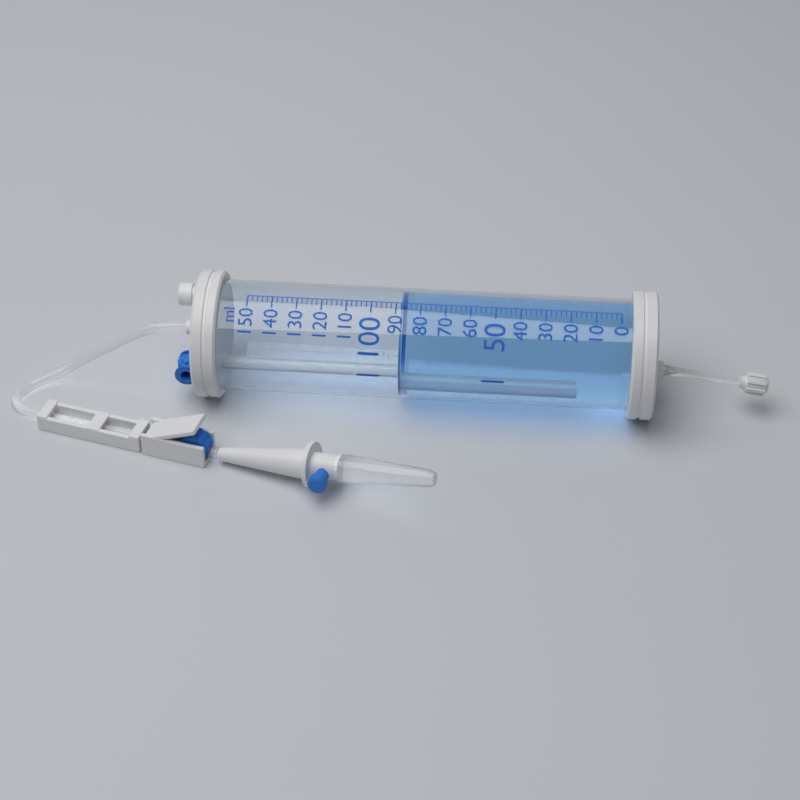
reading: 88 ml
